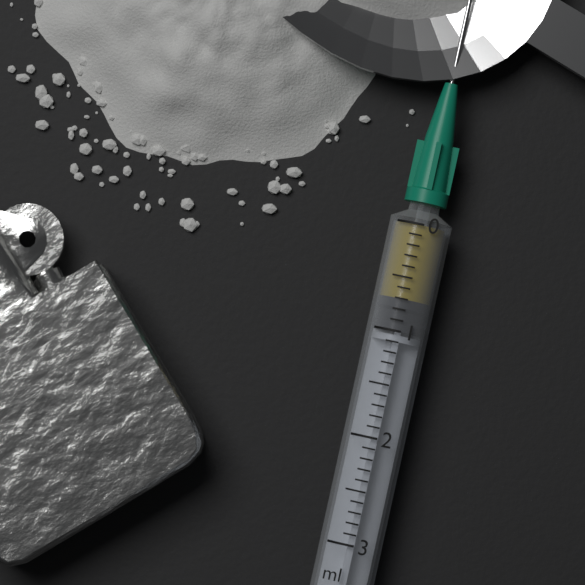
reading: 0.7 ml
